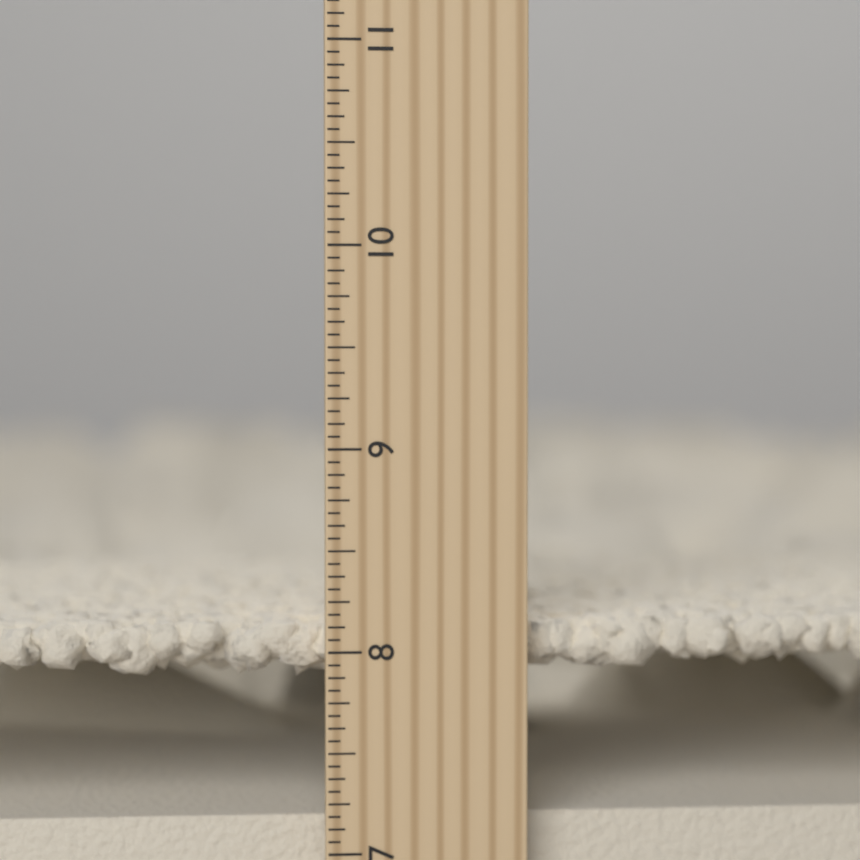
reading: 8.1250 inch
